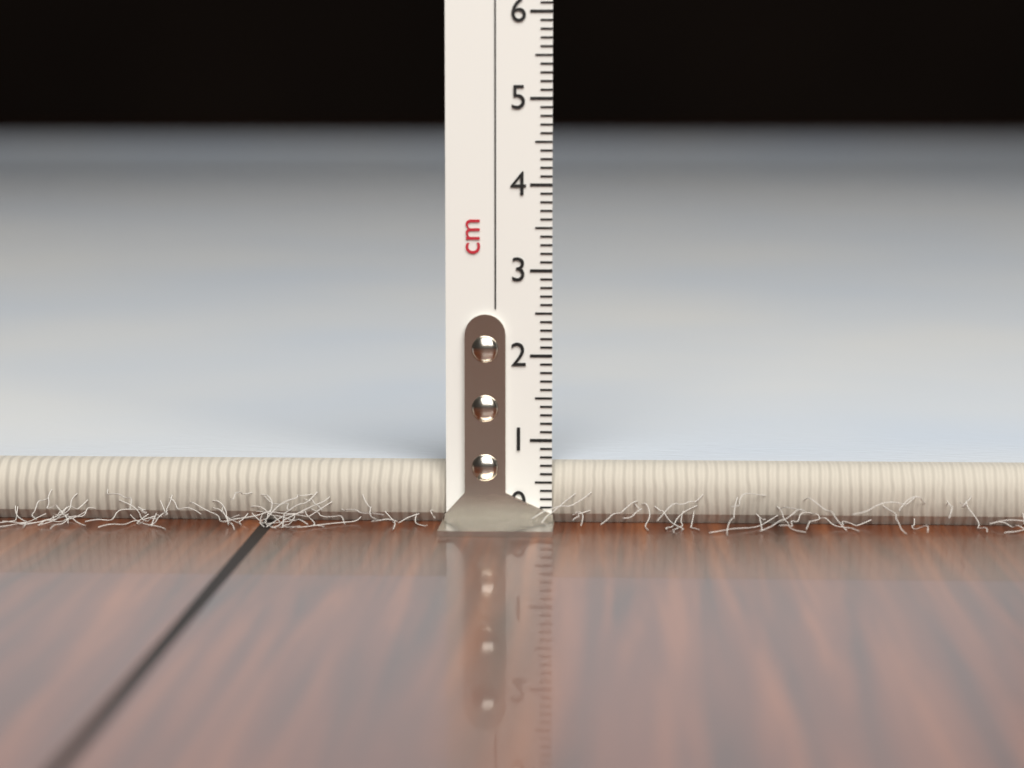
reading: 0.7 cm
